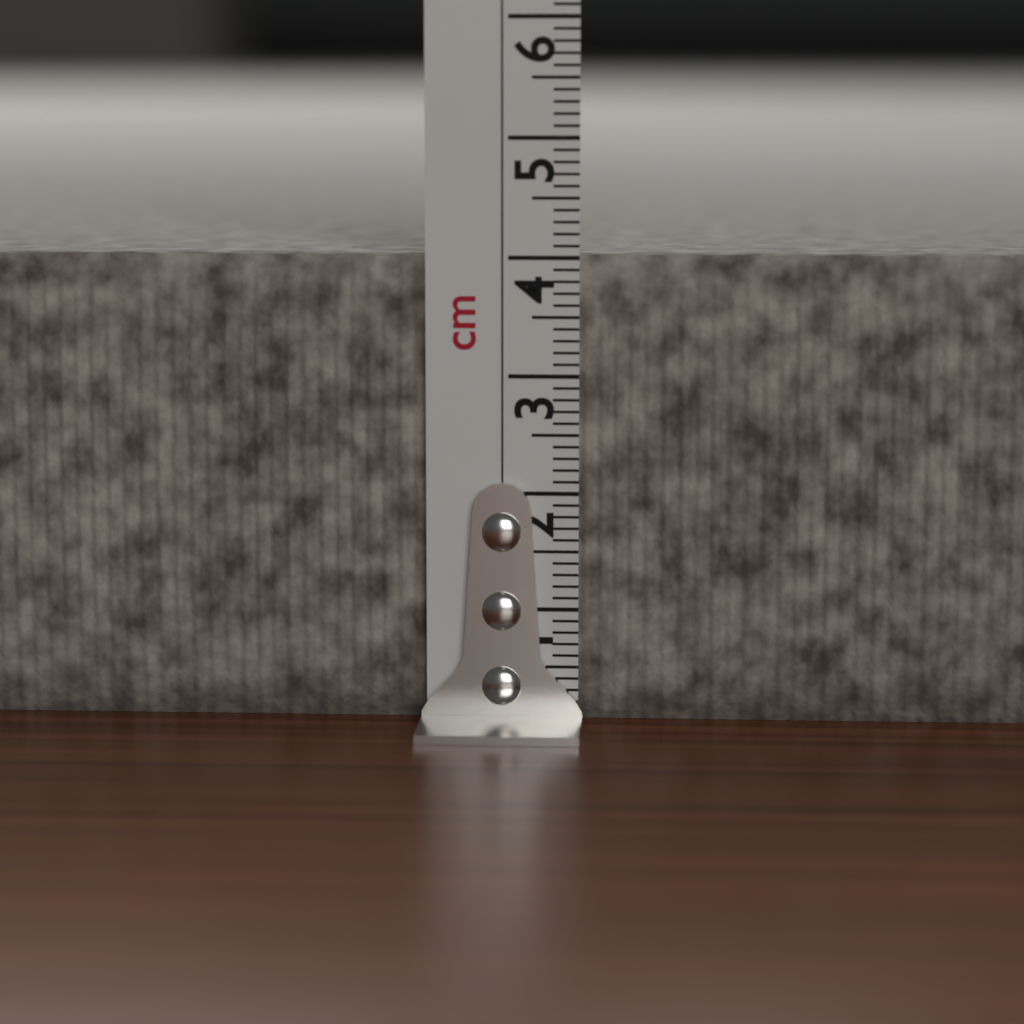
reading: 4.0 cm
